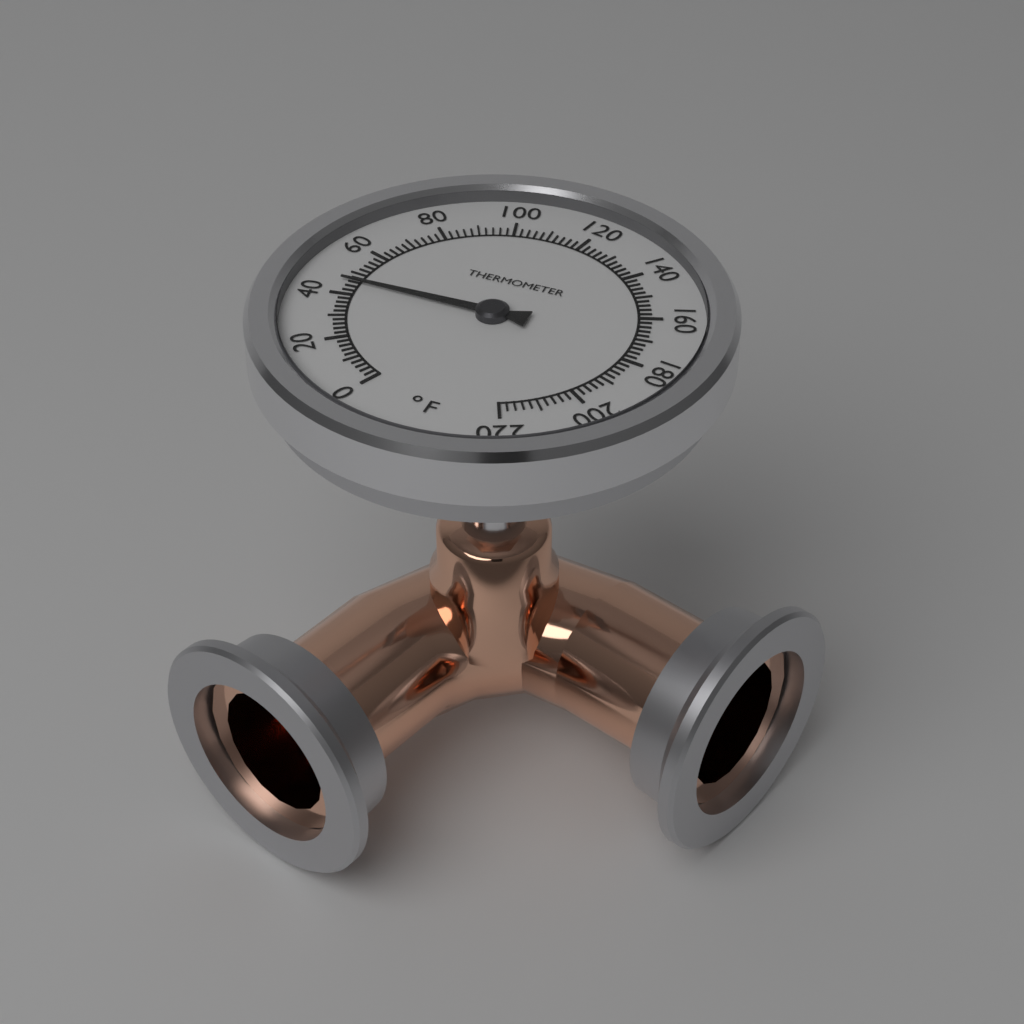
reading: 46 °F
